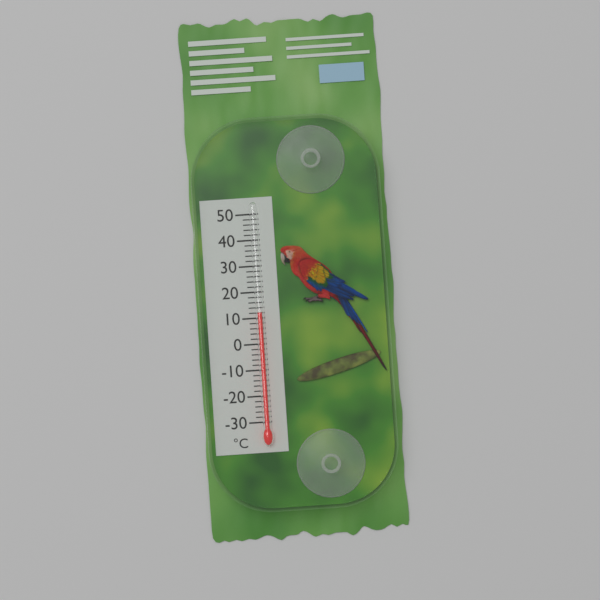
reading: 12 °C
